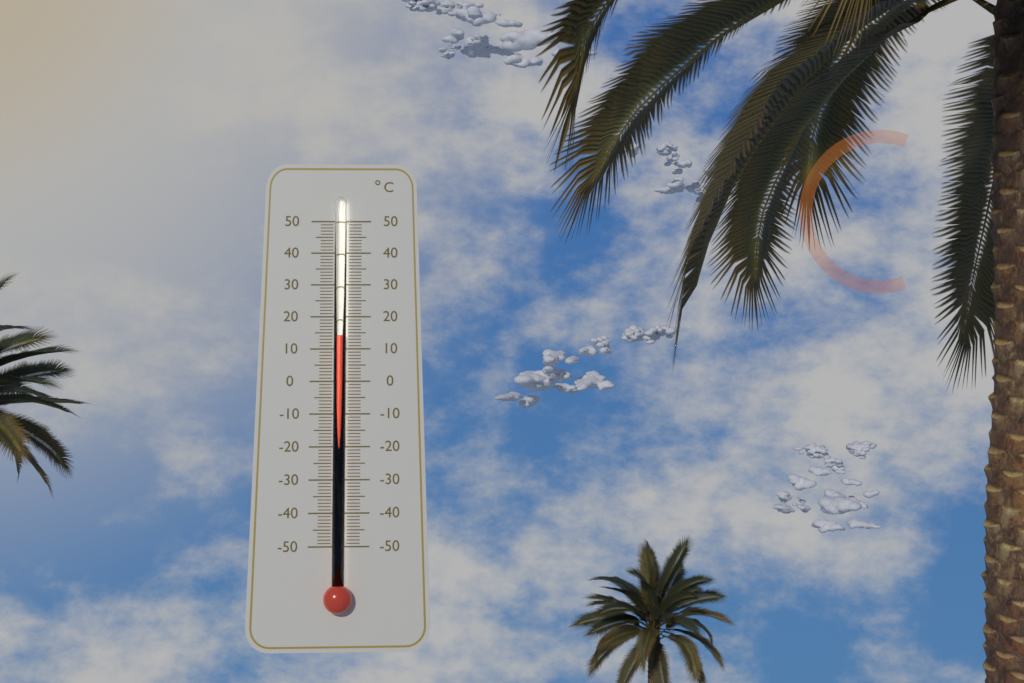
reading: 14 °C
